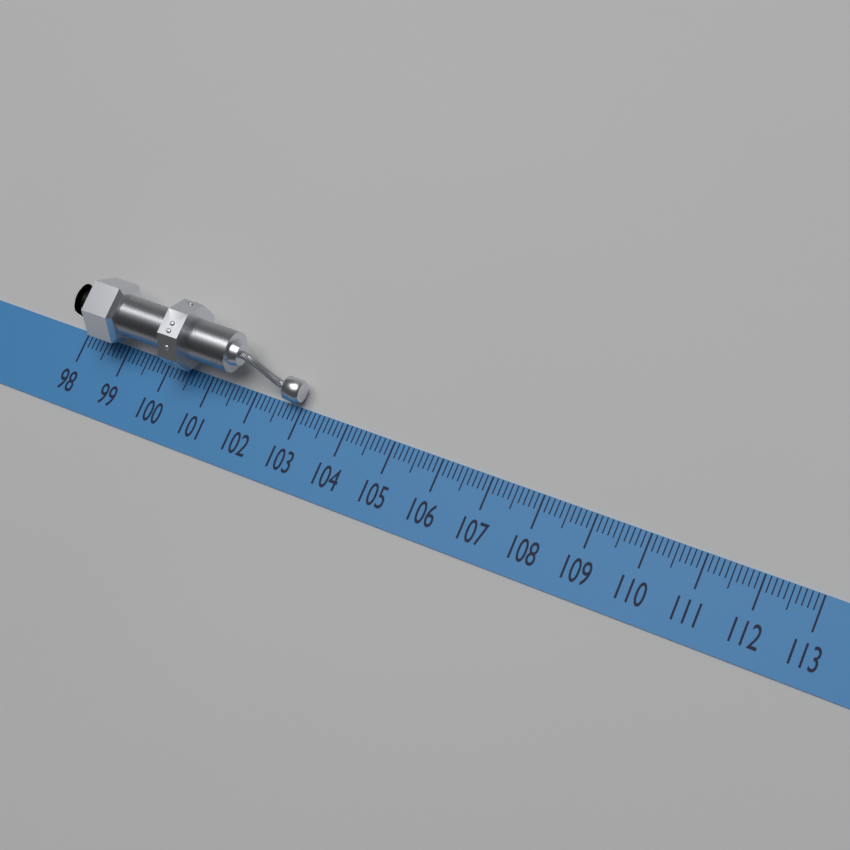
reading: 103.0 (no unit)
